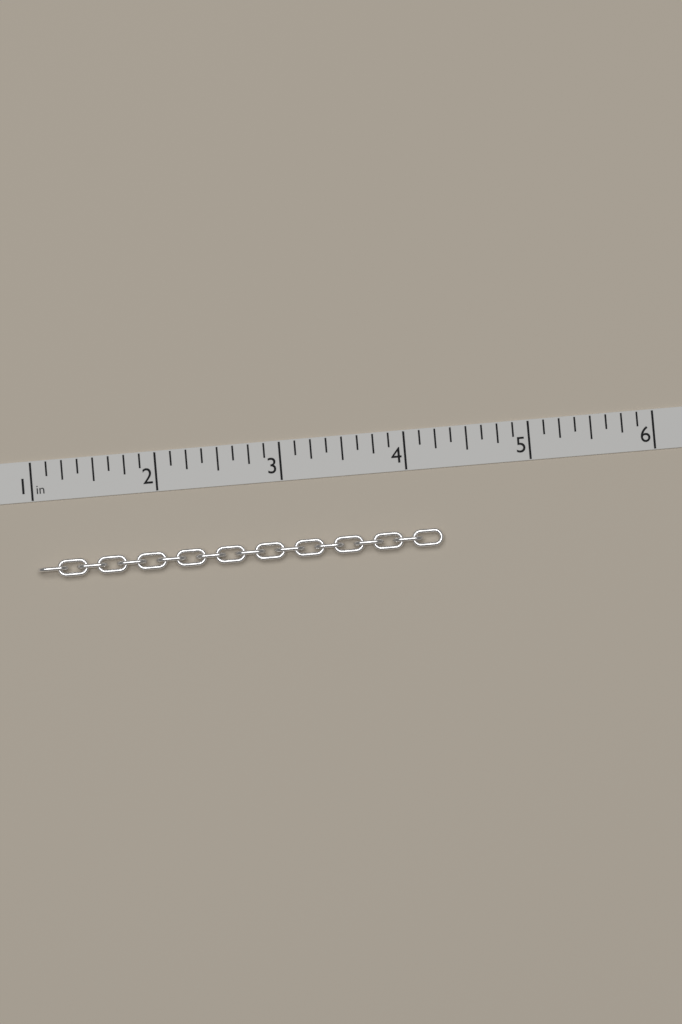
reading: 4.250 in
